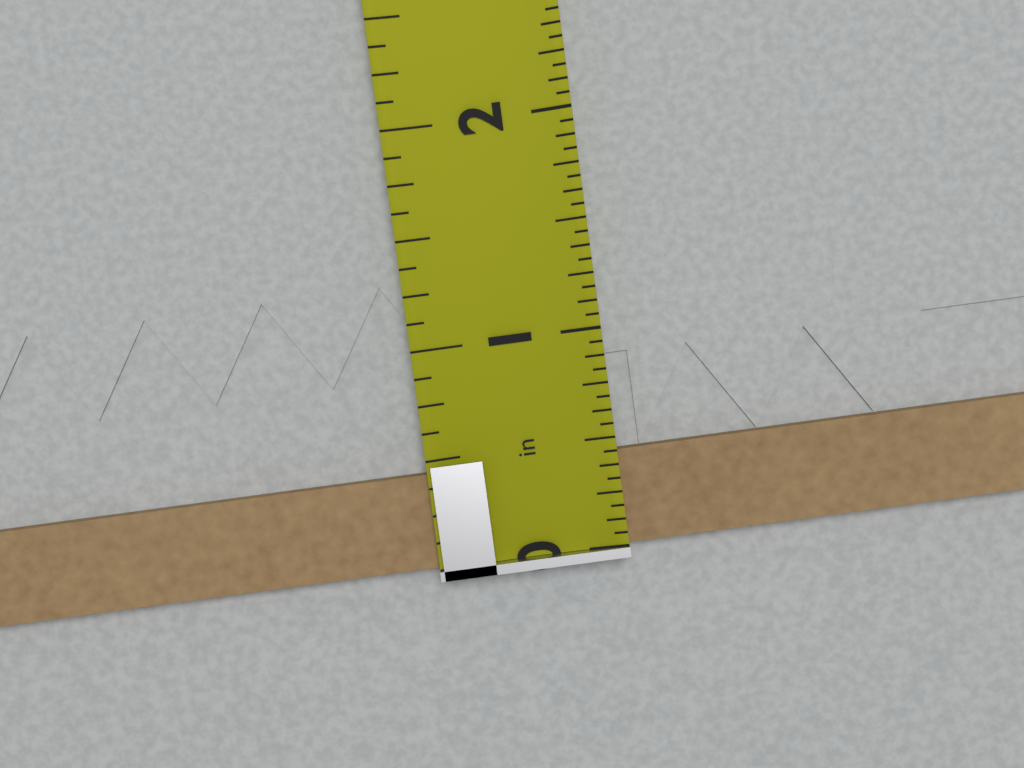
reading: 0.4375 in
